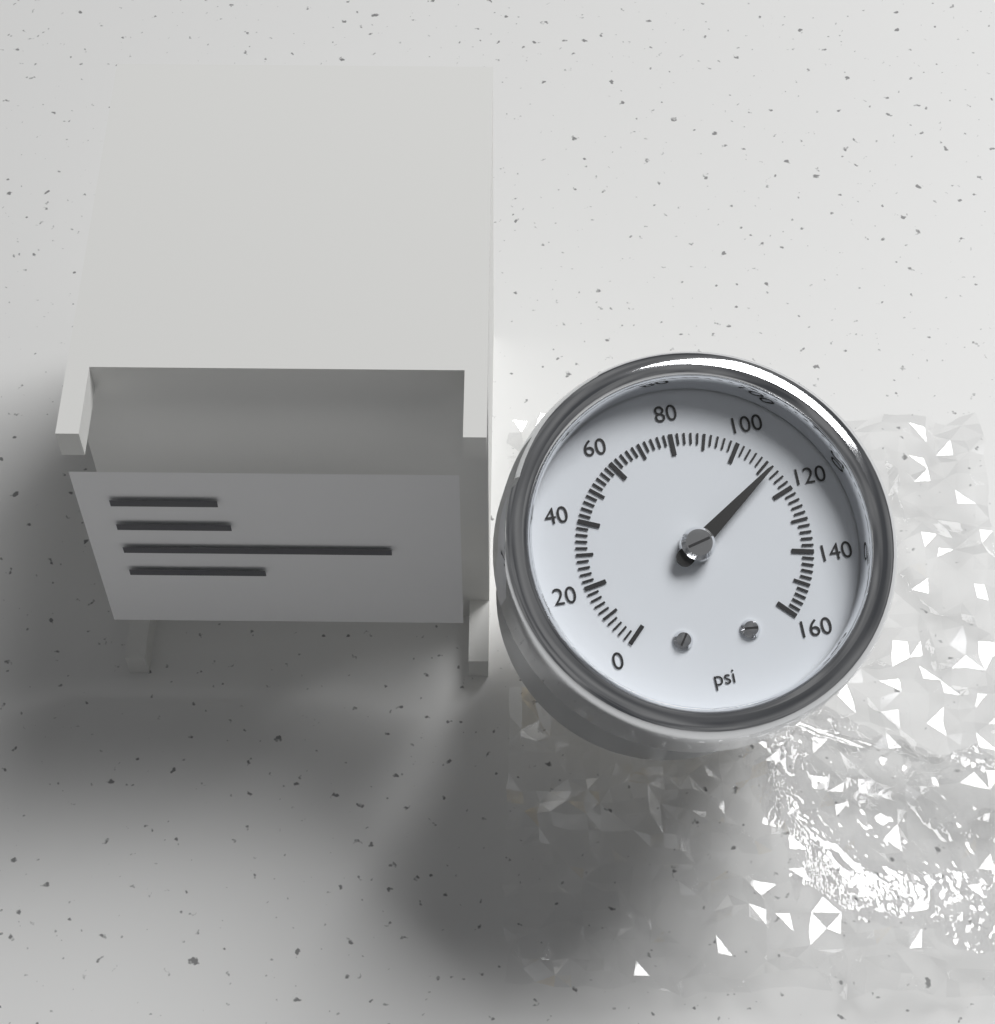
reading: 112 psi
